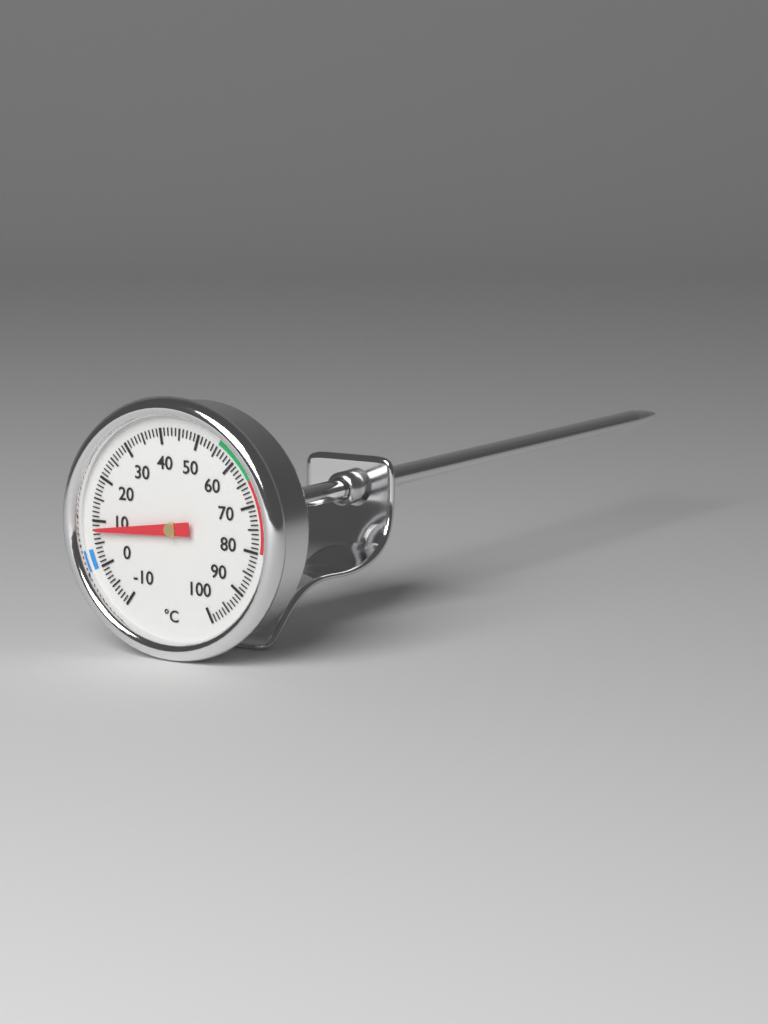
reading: 8 °C
